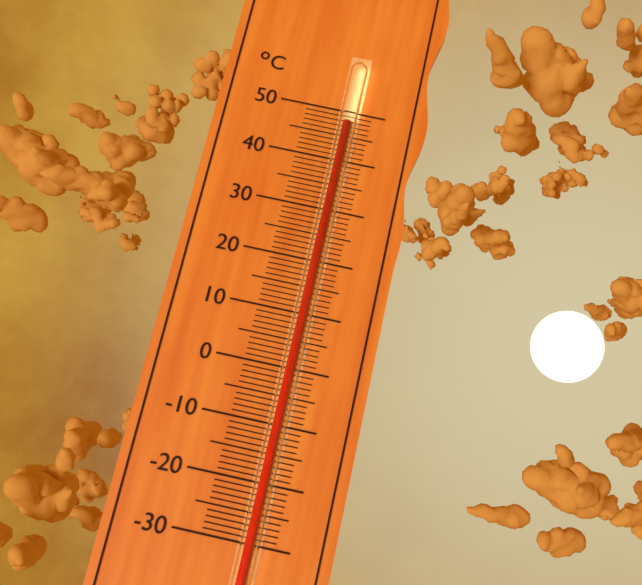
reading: 47 °C
